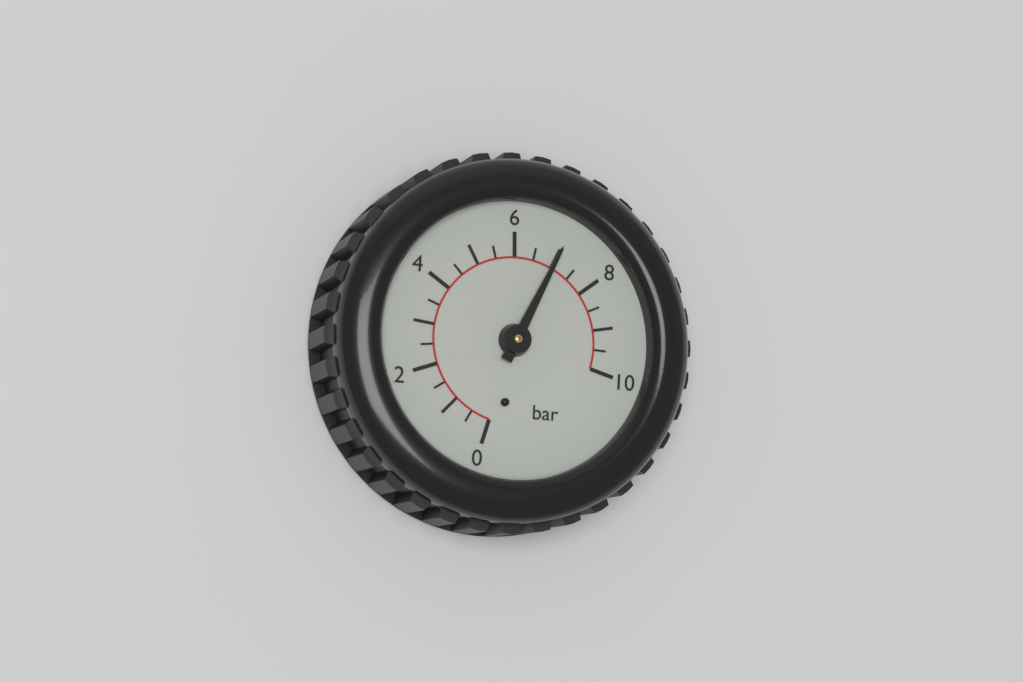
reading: 7.0 bar
